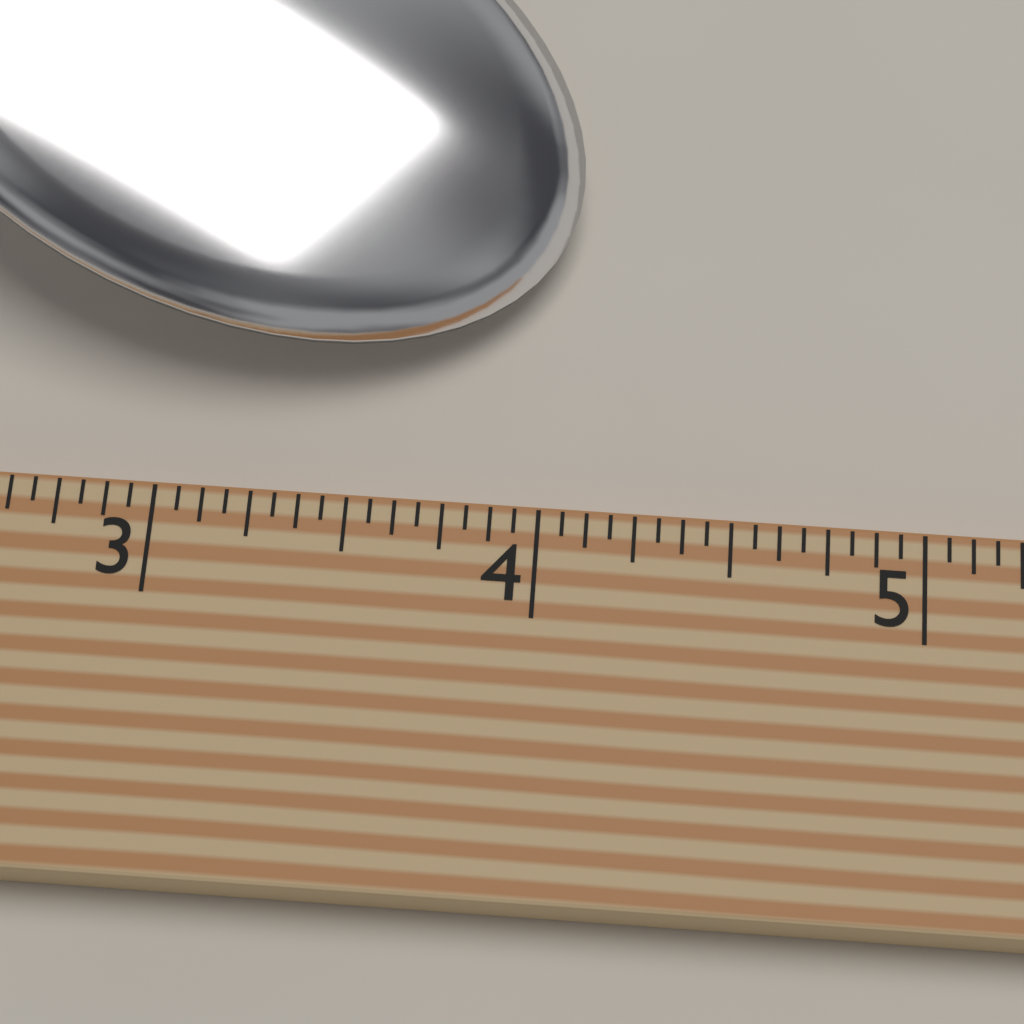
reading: 4.0625 (no unit)
